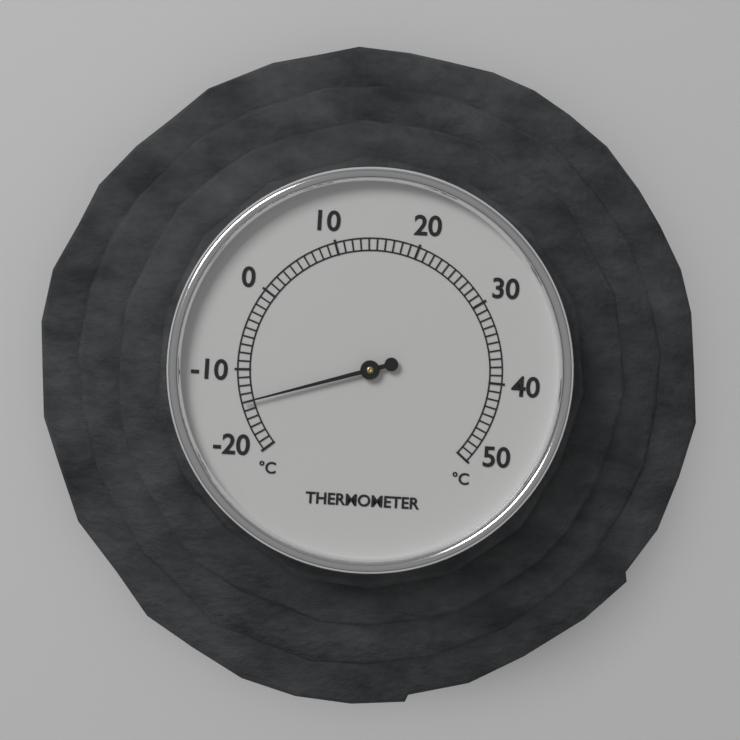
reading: -14 °C
